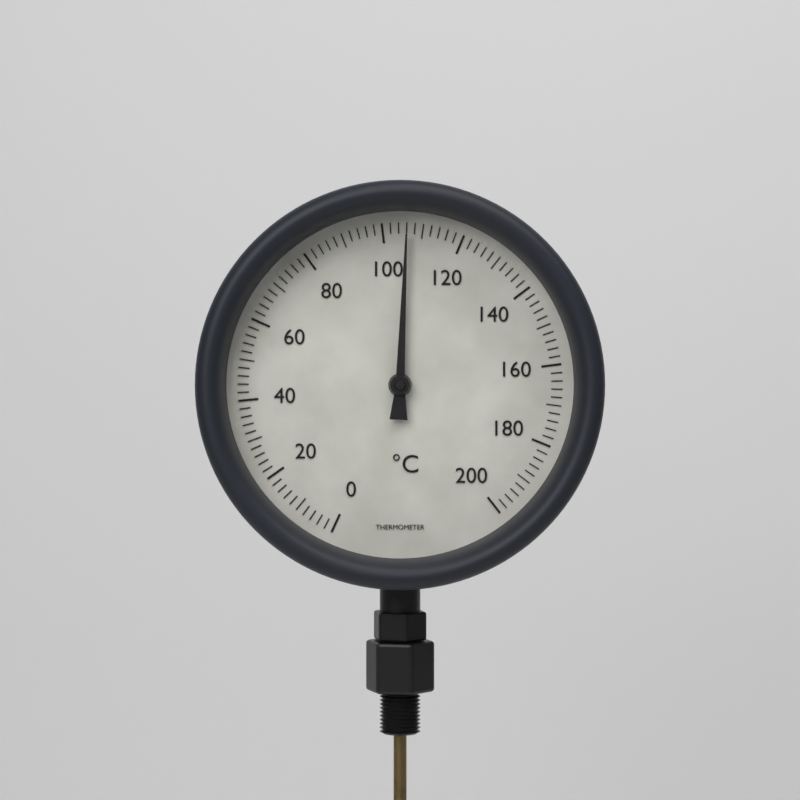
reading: 106 °C
